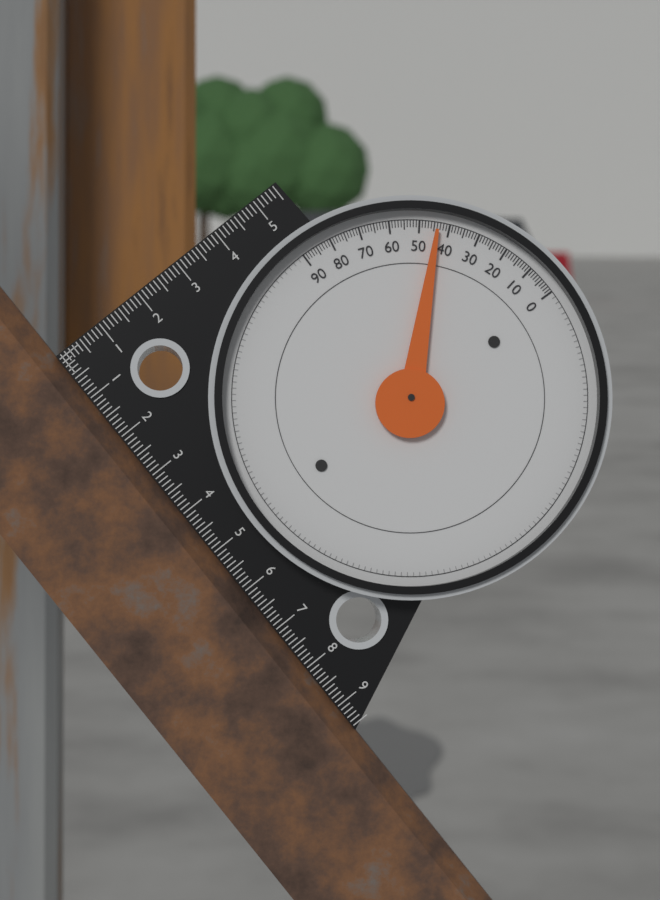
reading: 44 (no unit)
